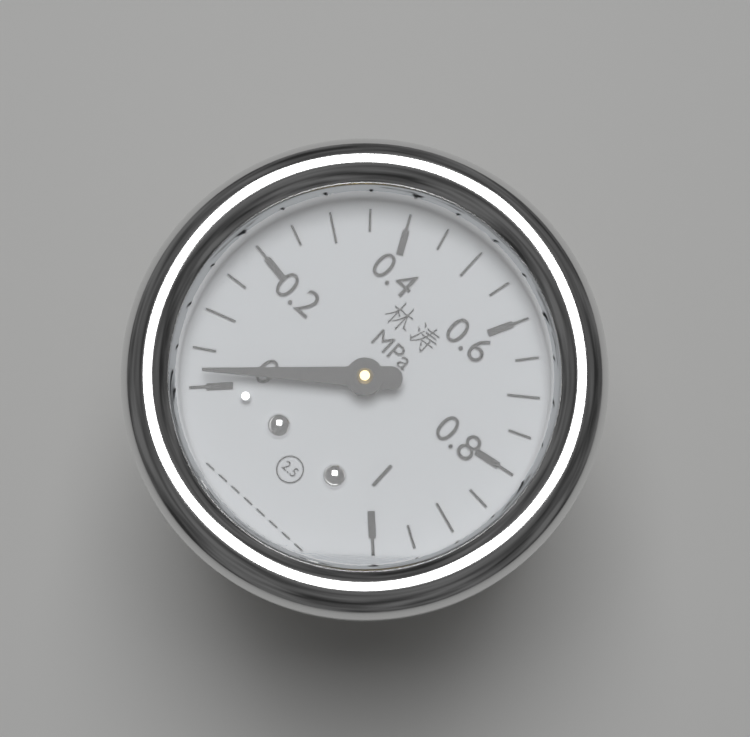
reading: 0.02 MPa
